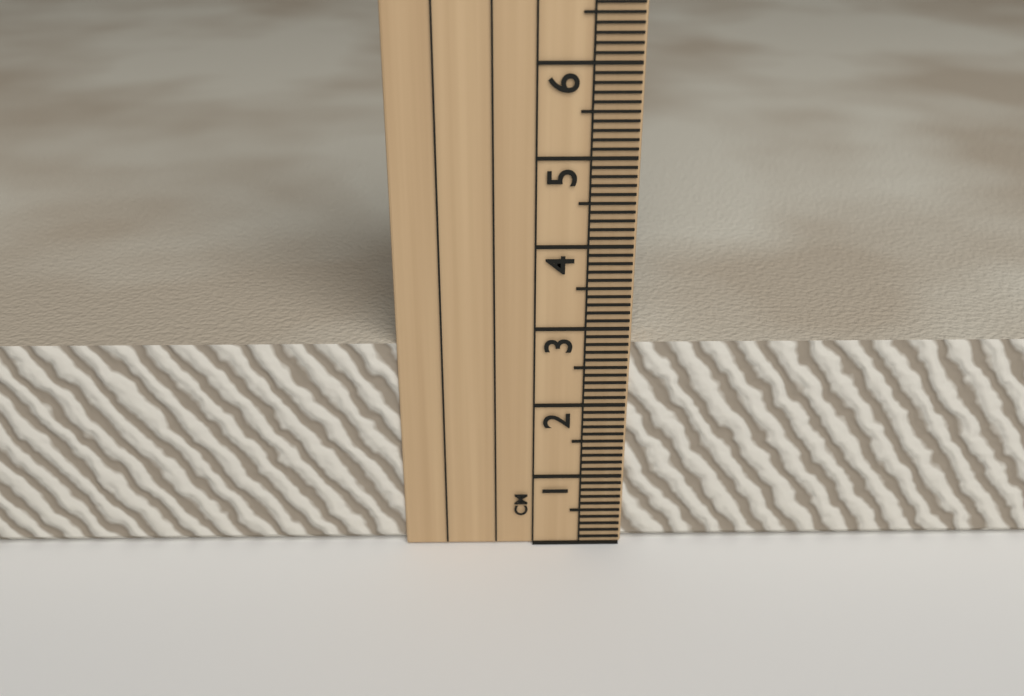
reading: 2.8 cm
